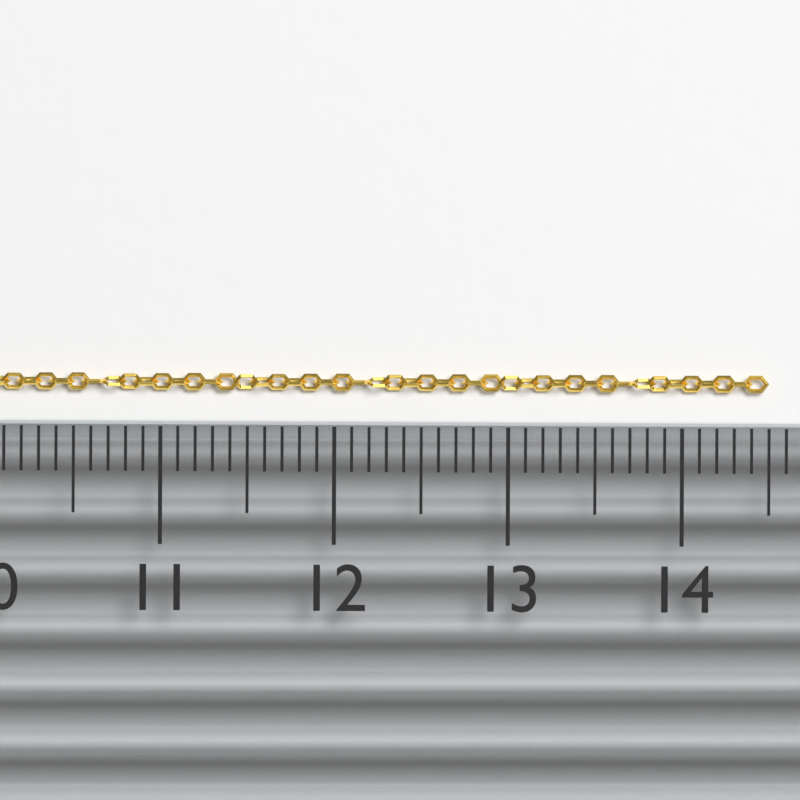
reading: 14.5 (no unit)
